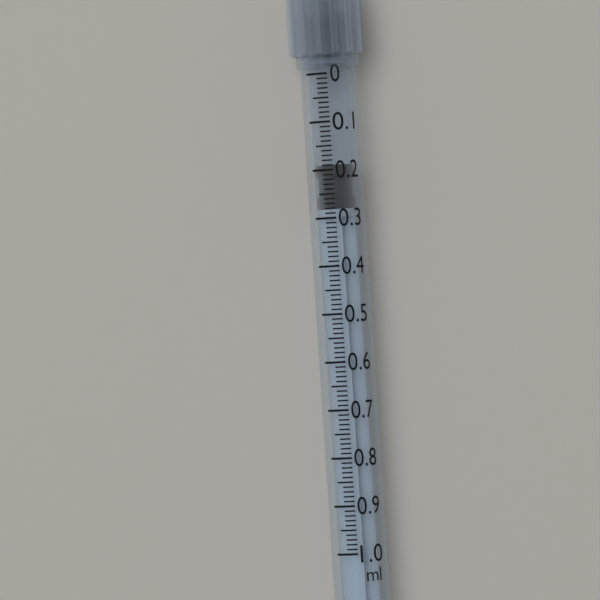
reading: 0.19 ml
